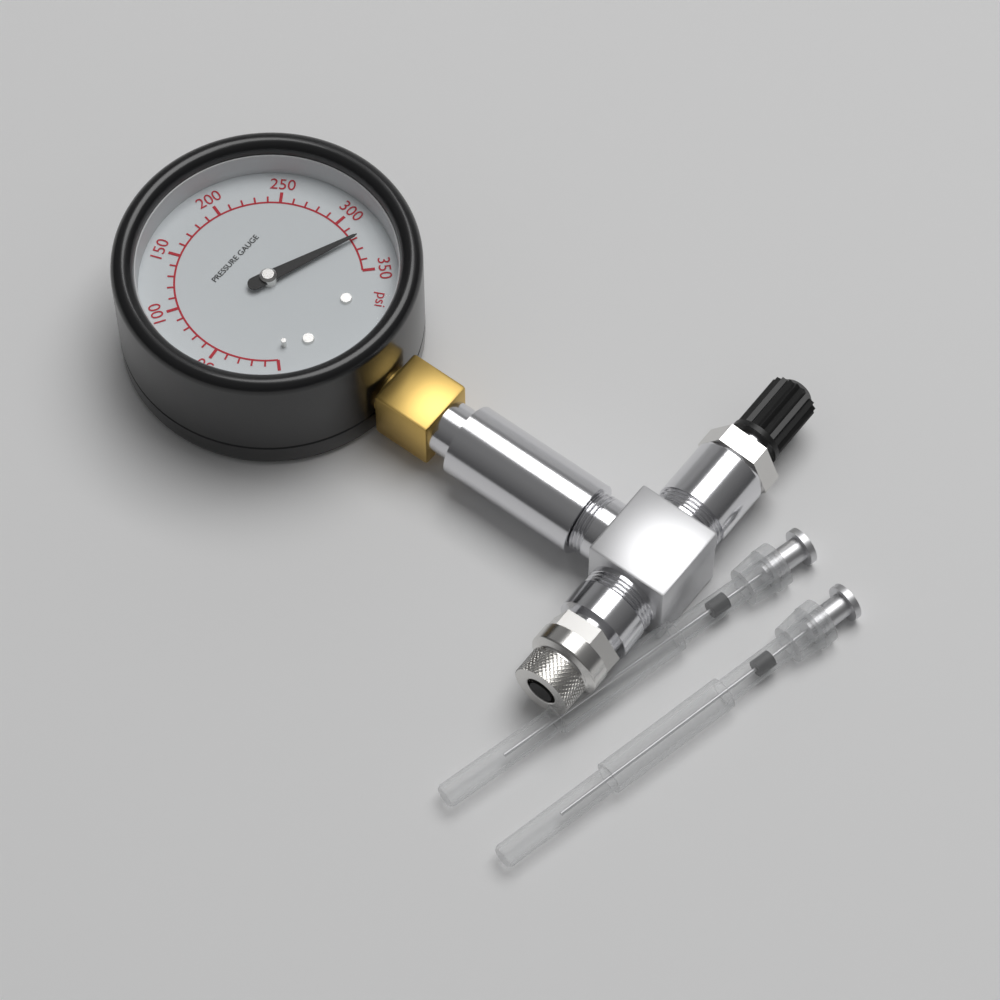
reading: 320 psi
